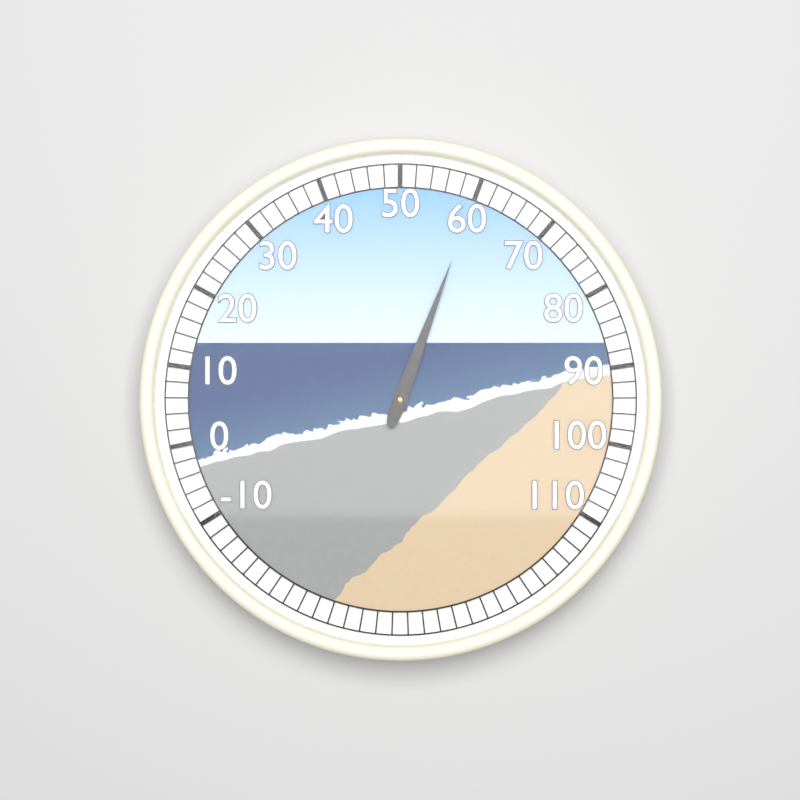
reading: 60 (no unit)
